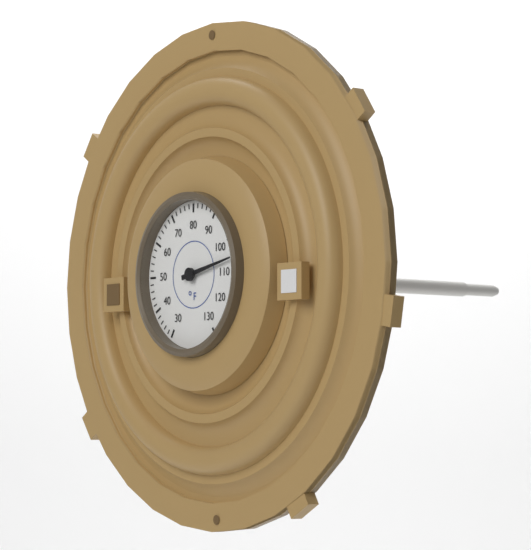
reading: 106 °F
